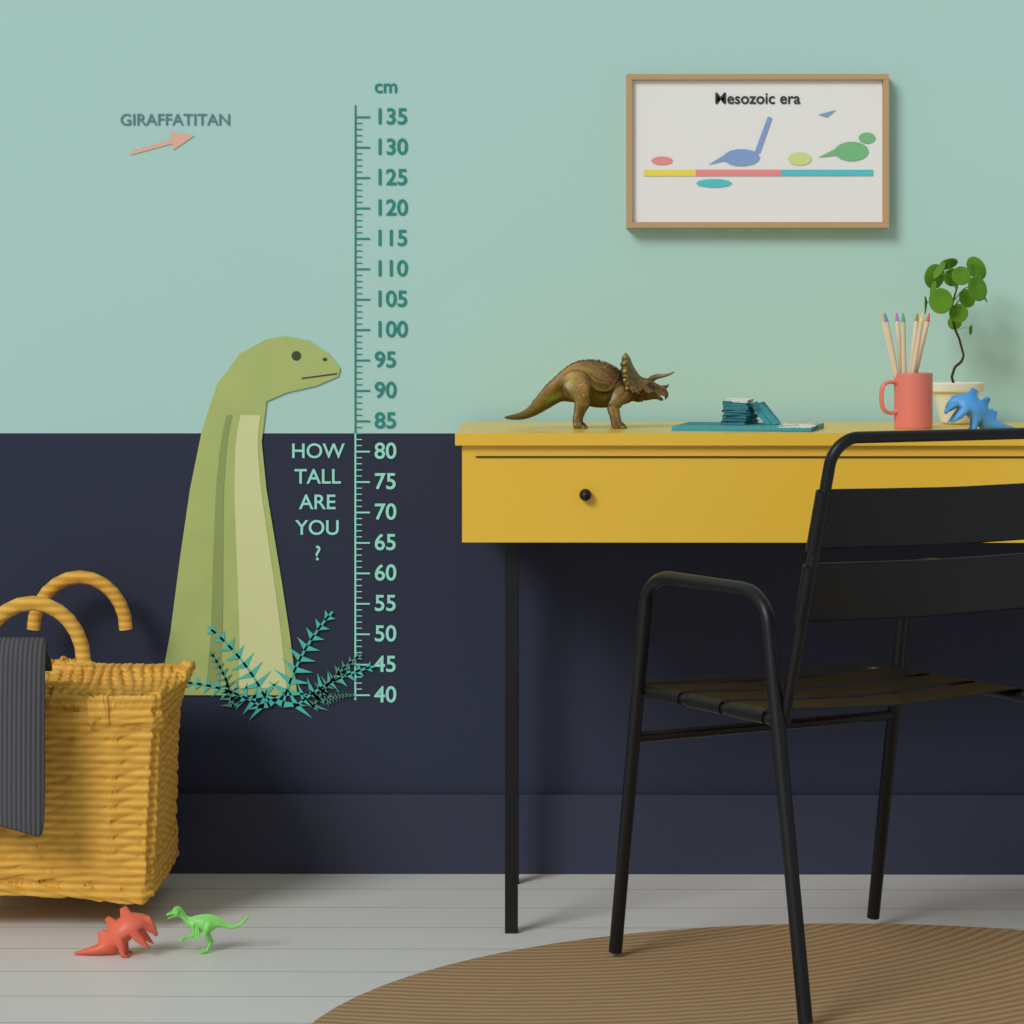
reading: 99 cm
